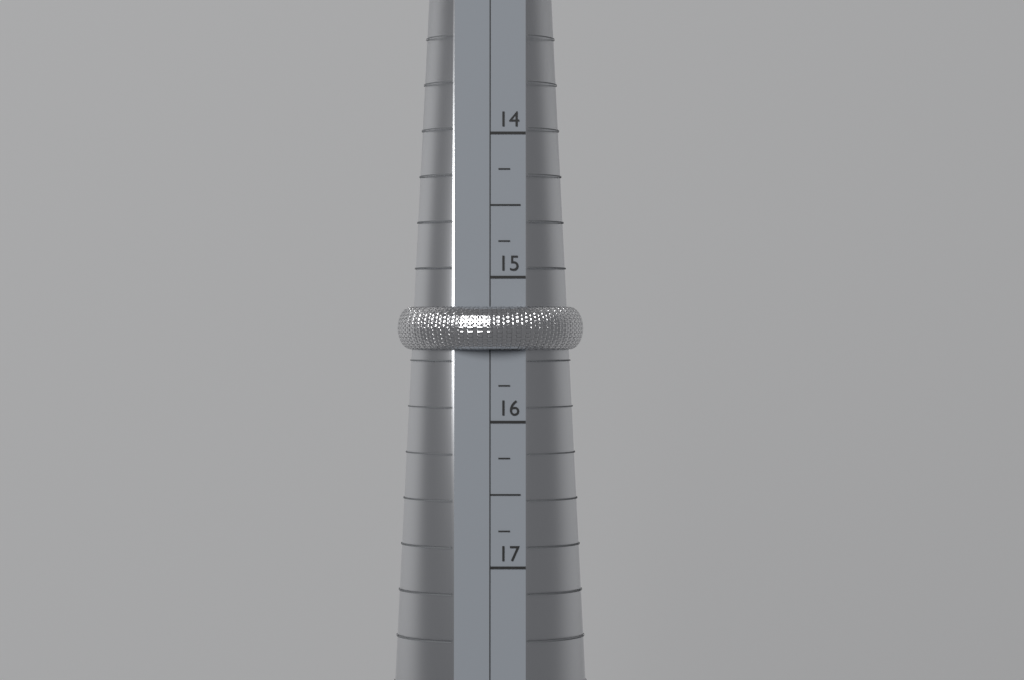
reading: 15.50 (no unit)
